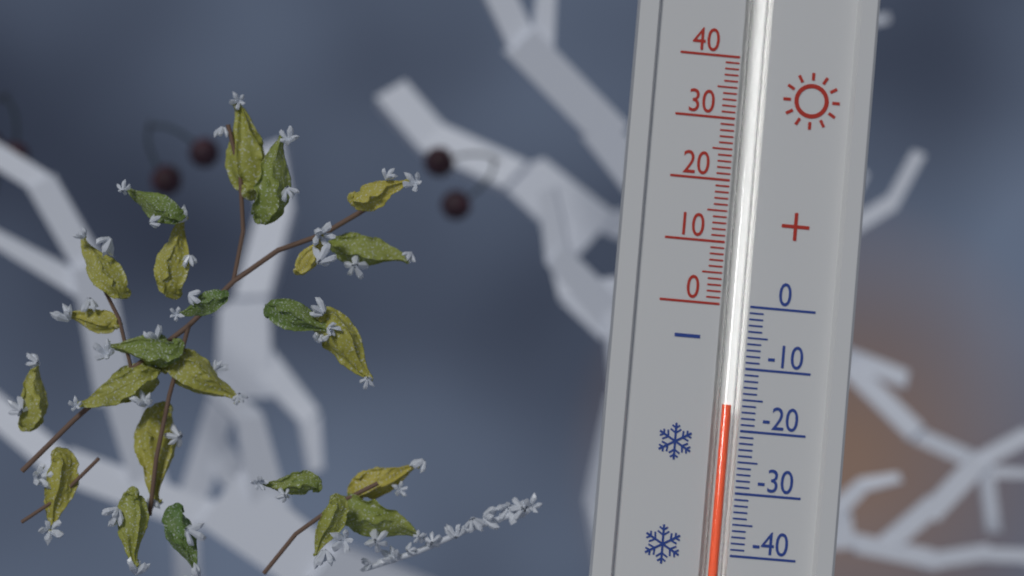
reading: -16 (no unit)
